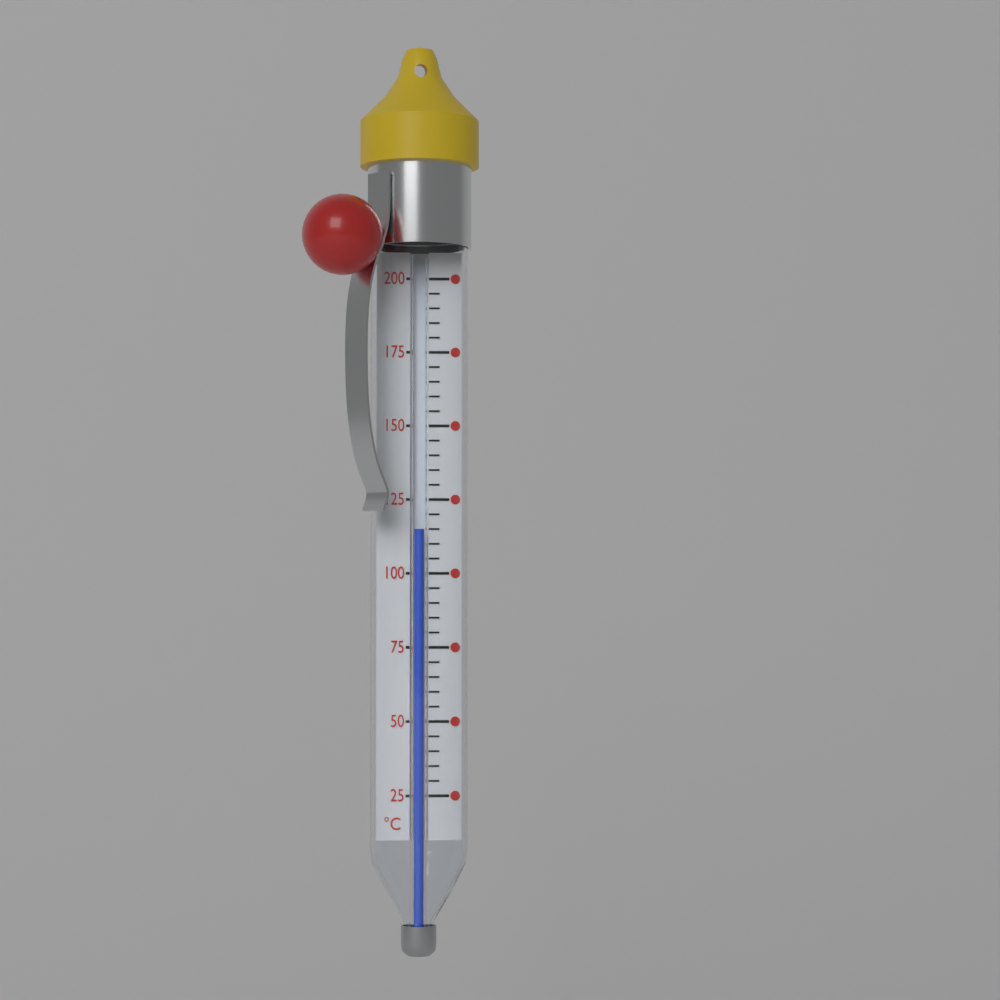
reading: 115 °C
